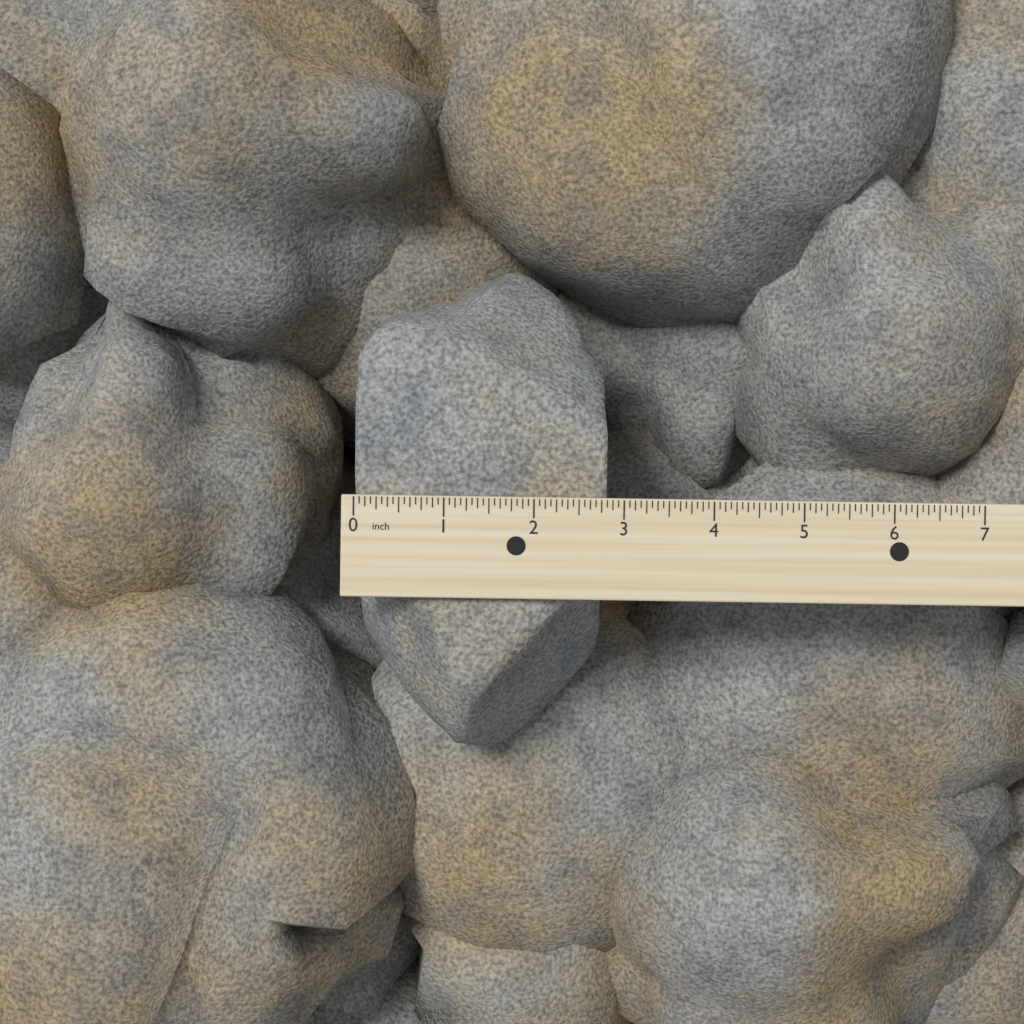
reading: 2.8125 inch
